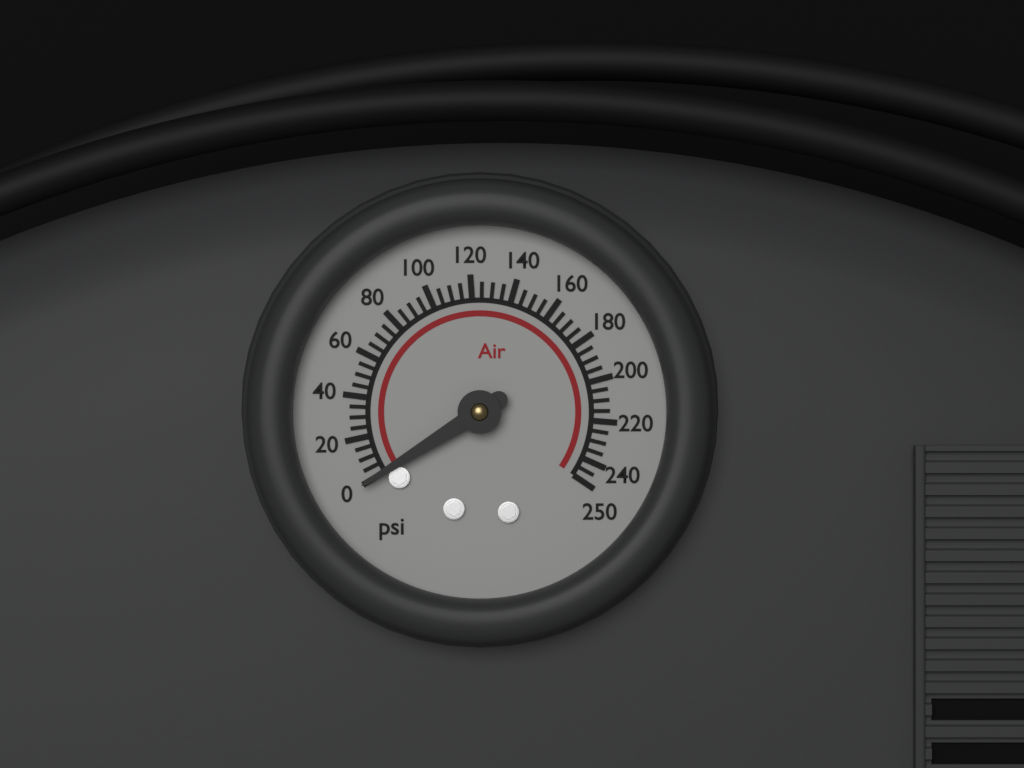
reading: 0 psi
